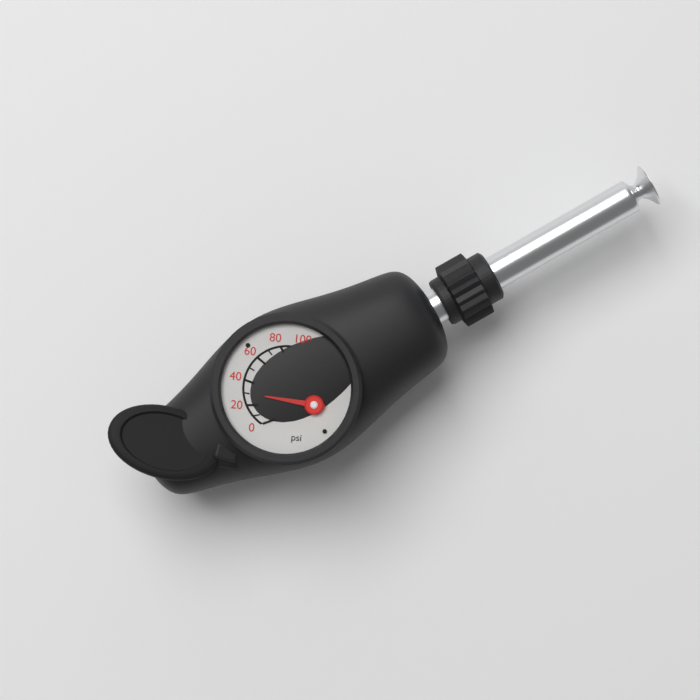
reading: 30 psi
